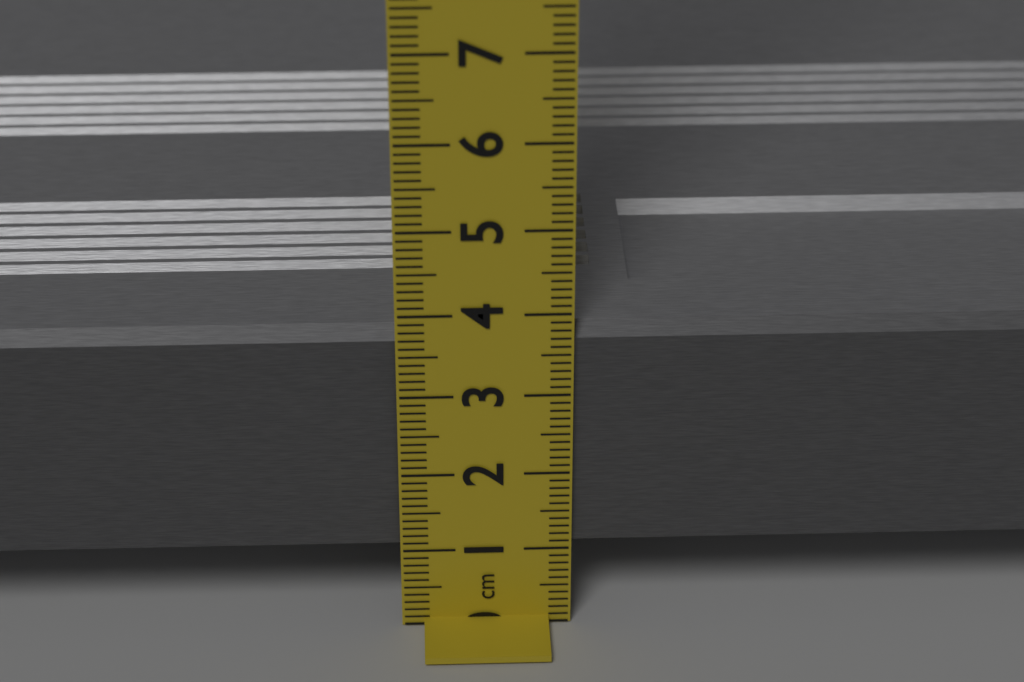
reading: 3.8 cm
